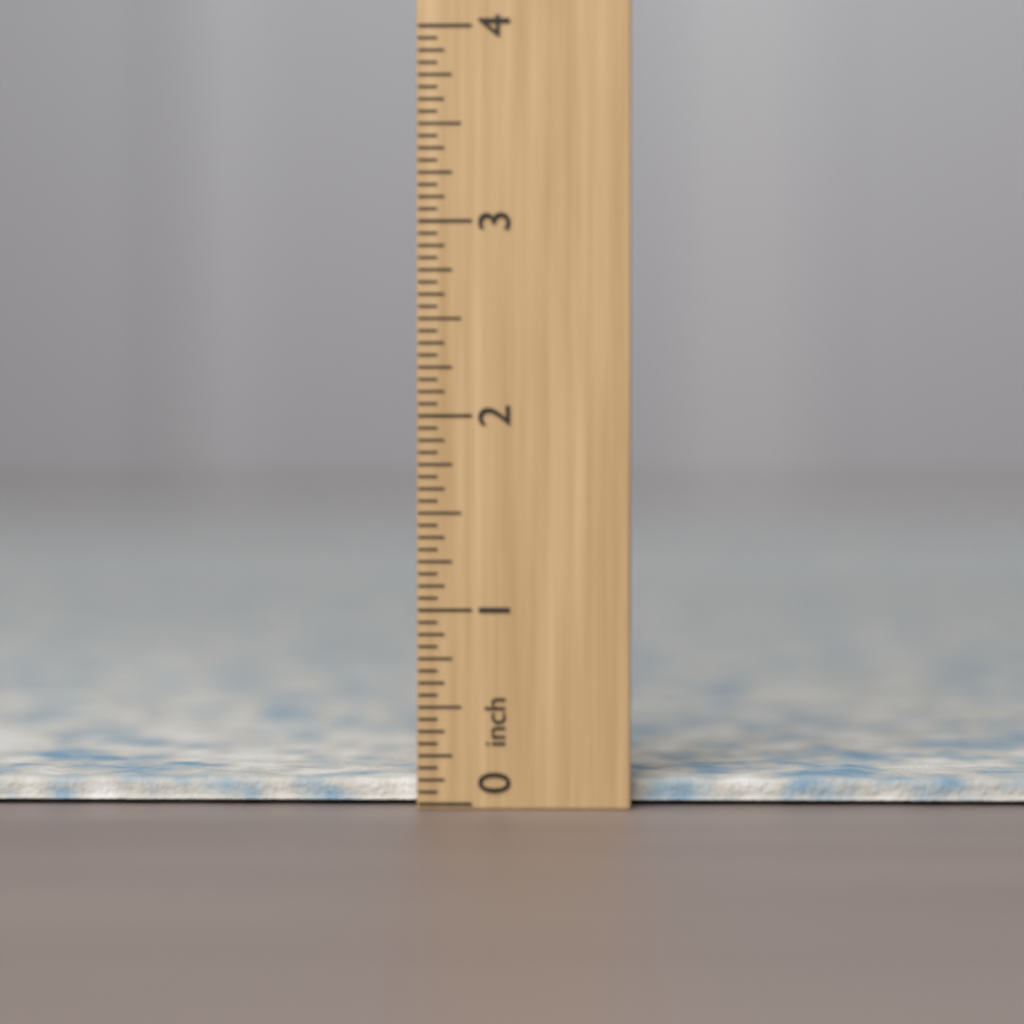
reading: 0.1250 inch
